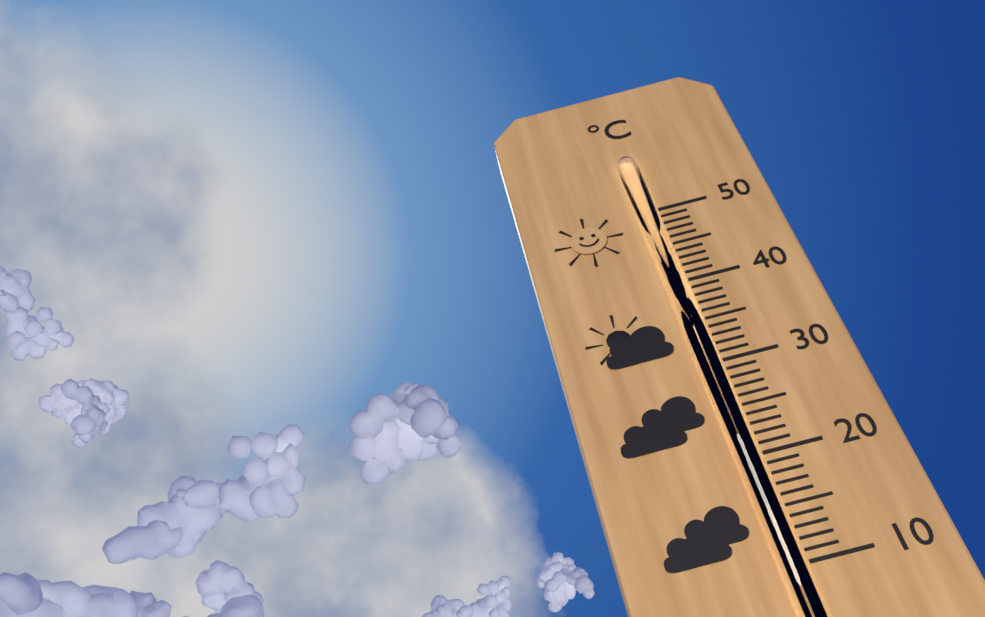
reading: 35 °C
